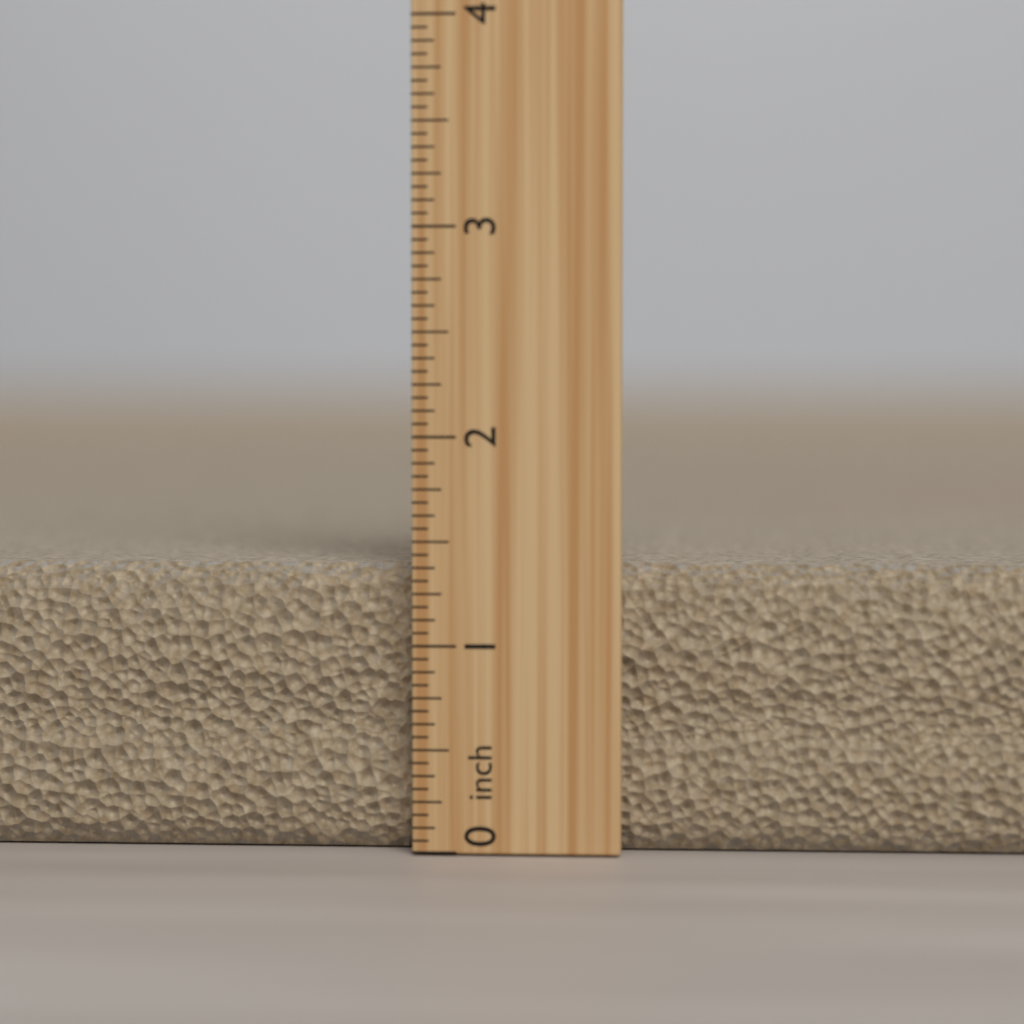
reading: 1.3750 inch
